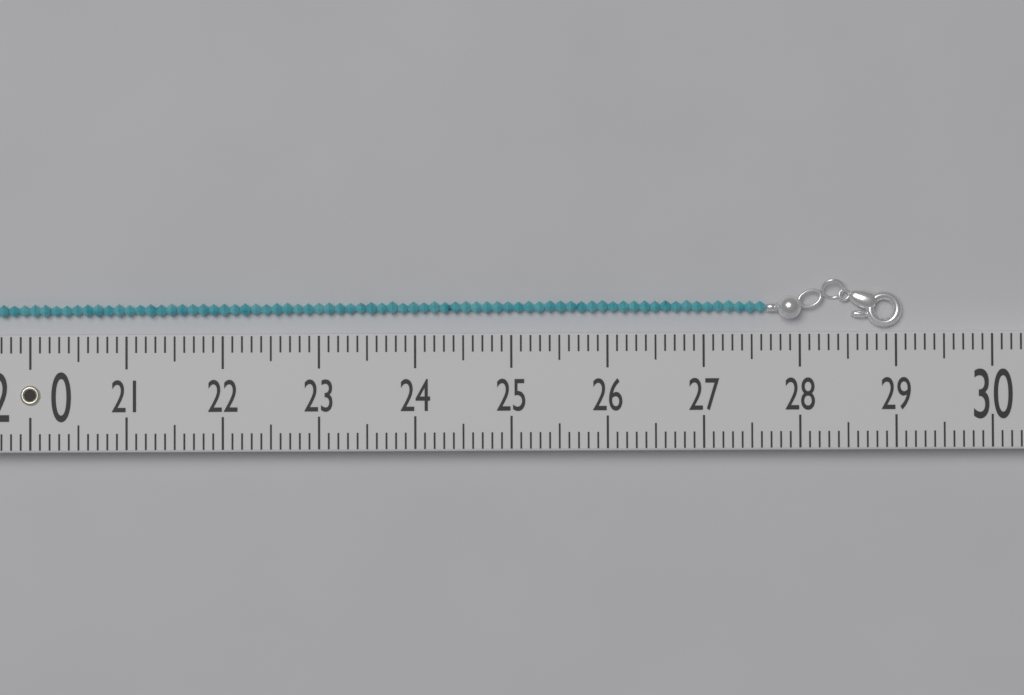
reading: 29.1 (no unit)
